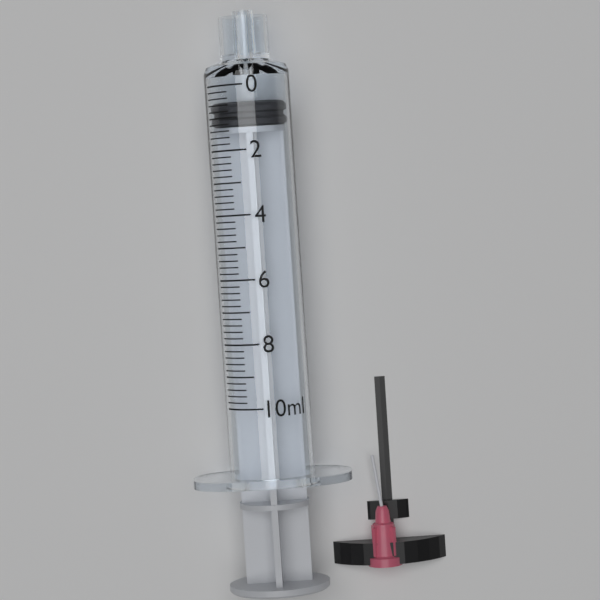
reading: 0.6 ml
